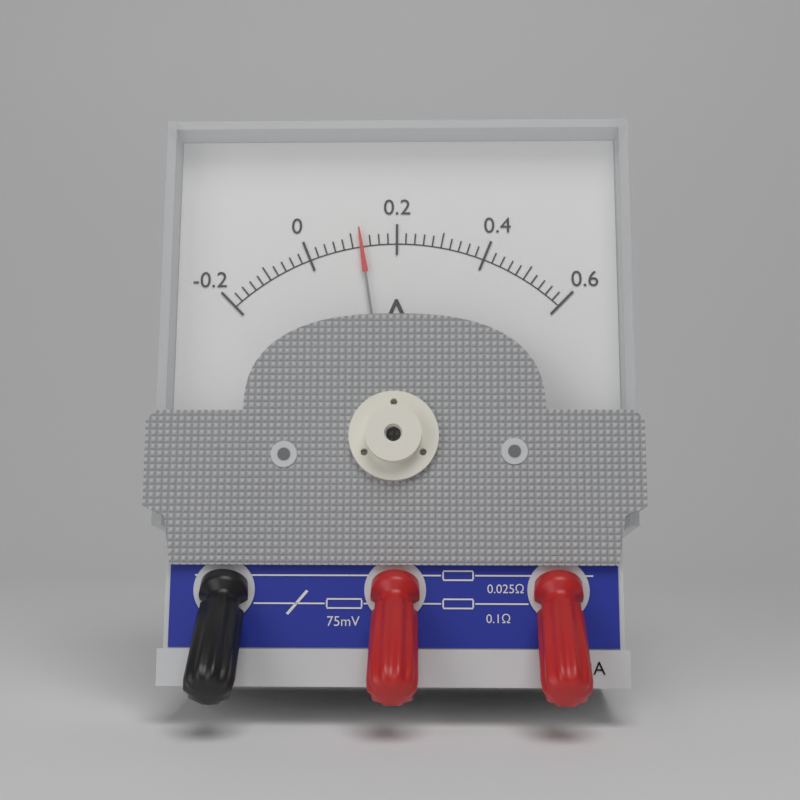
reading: 0.12 A
